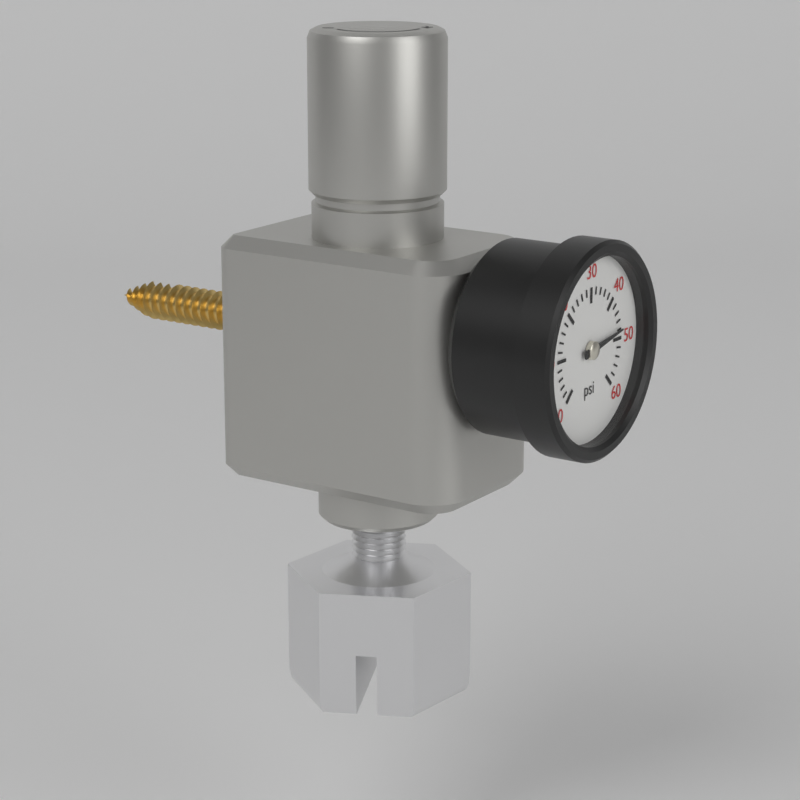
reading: 48 psi
